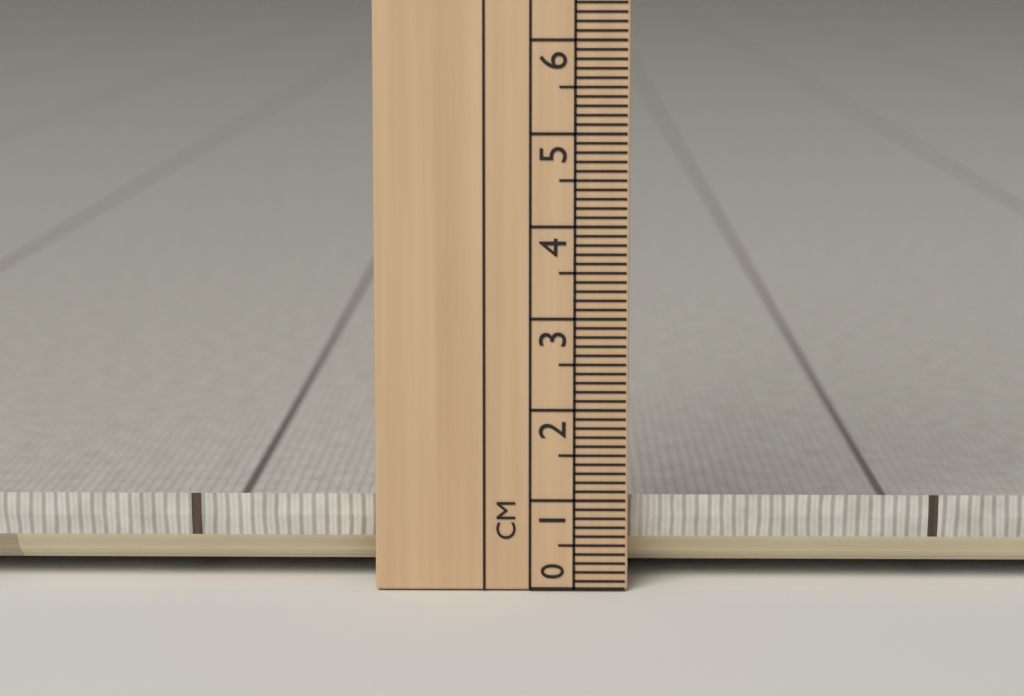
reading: 1.0 cm
